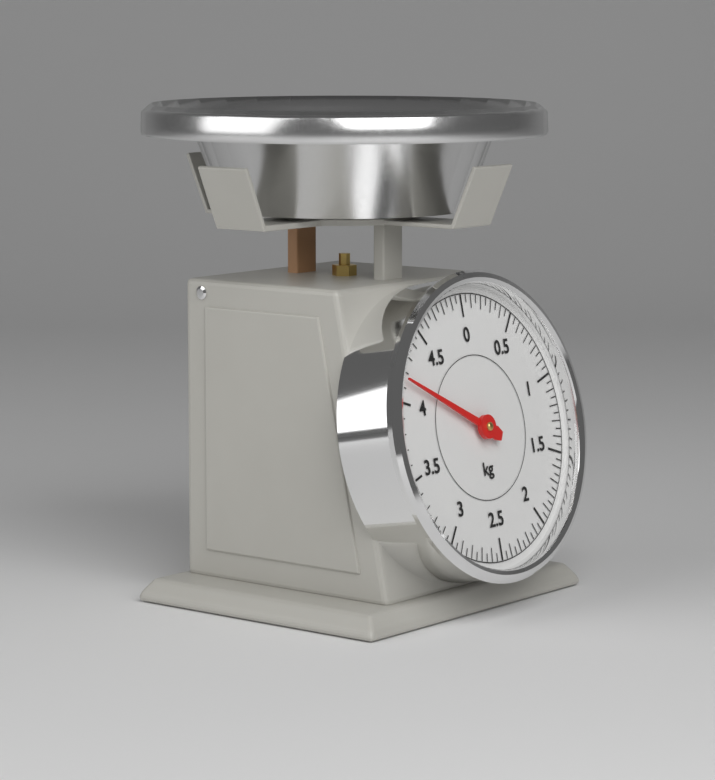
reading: 4.15 kg
